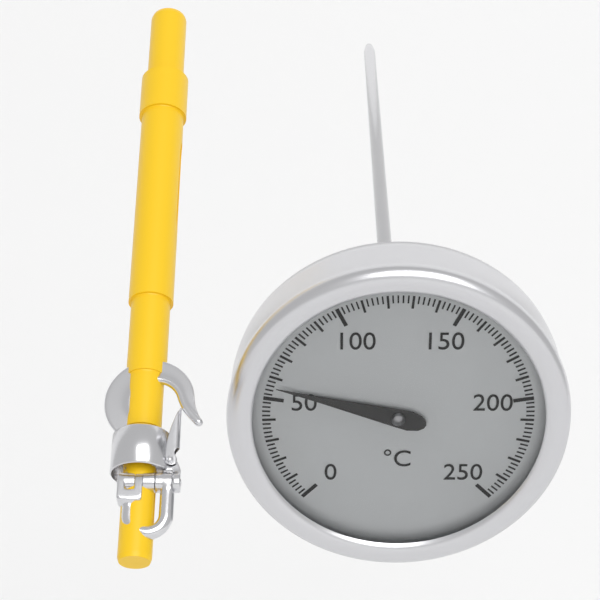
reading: 56 °C
